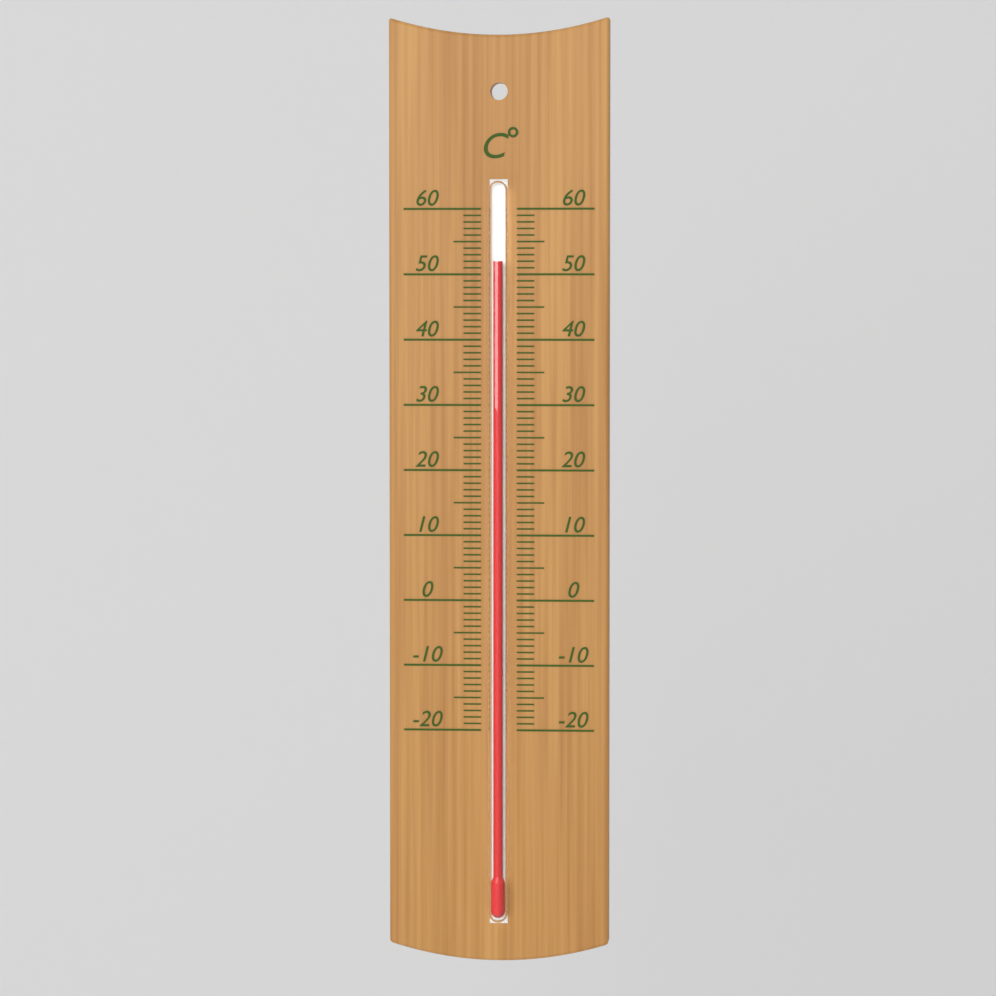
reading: 52 °C
